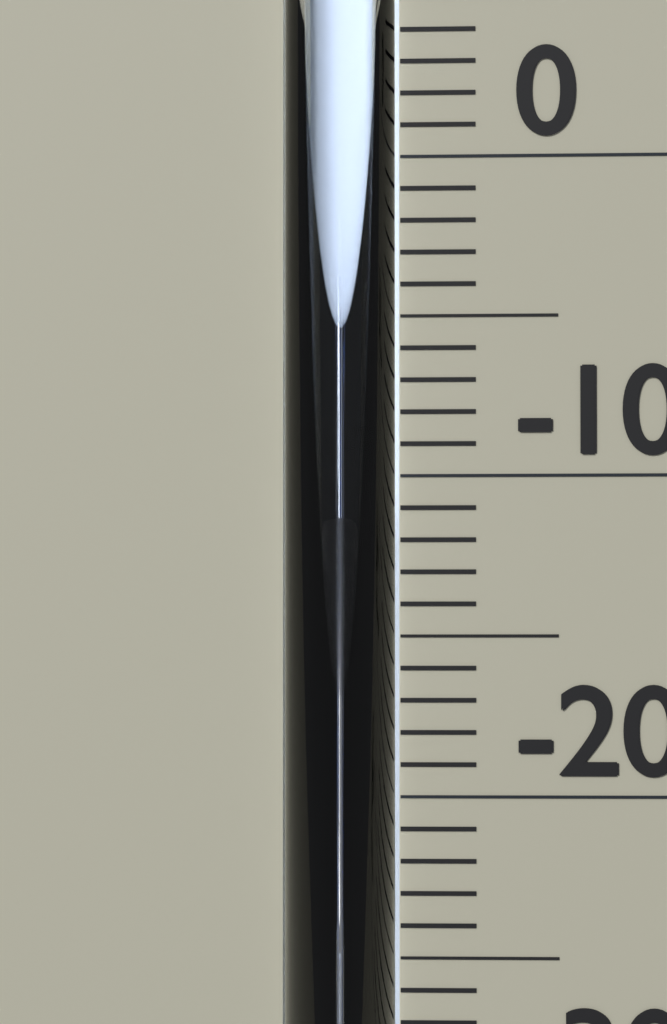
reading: -11 °C
